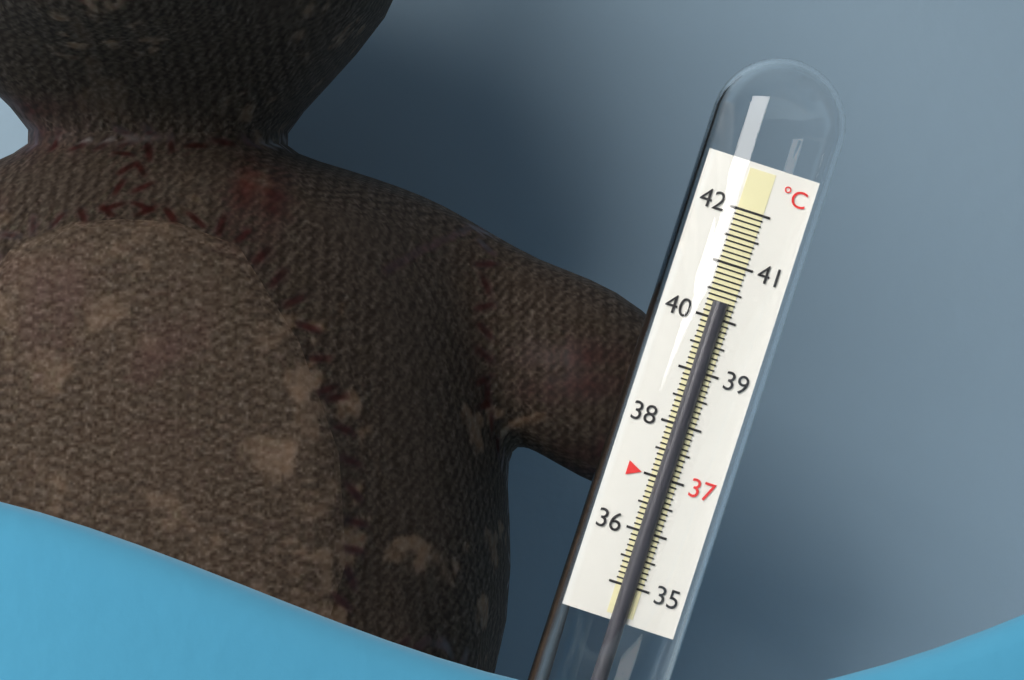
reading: 40.3 °C
